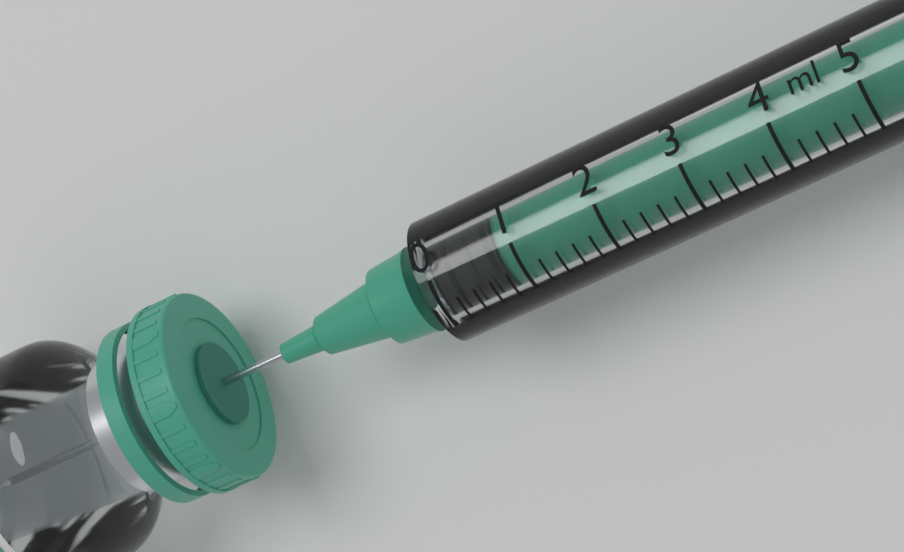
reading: 0.0 ml
